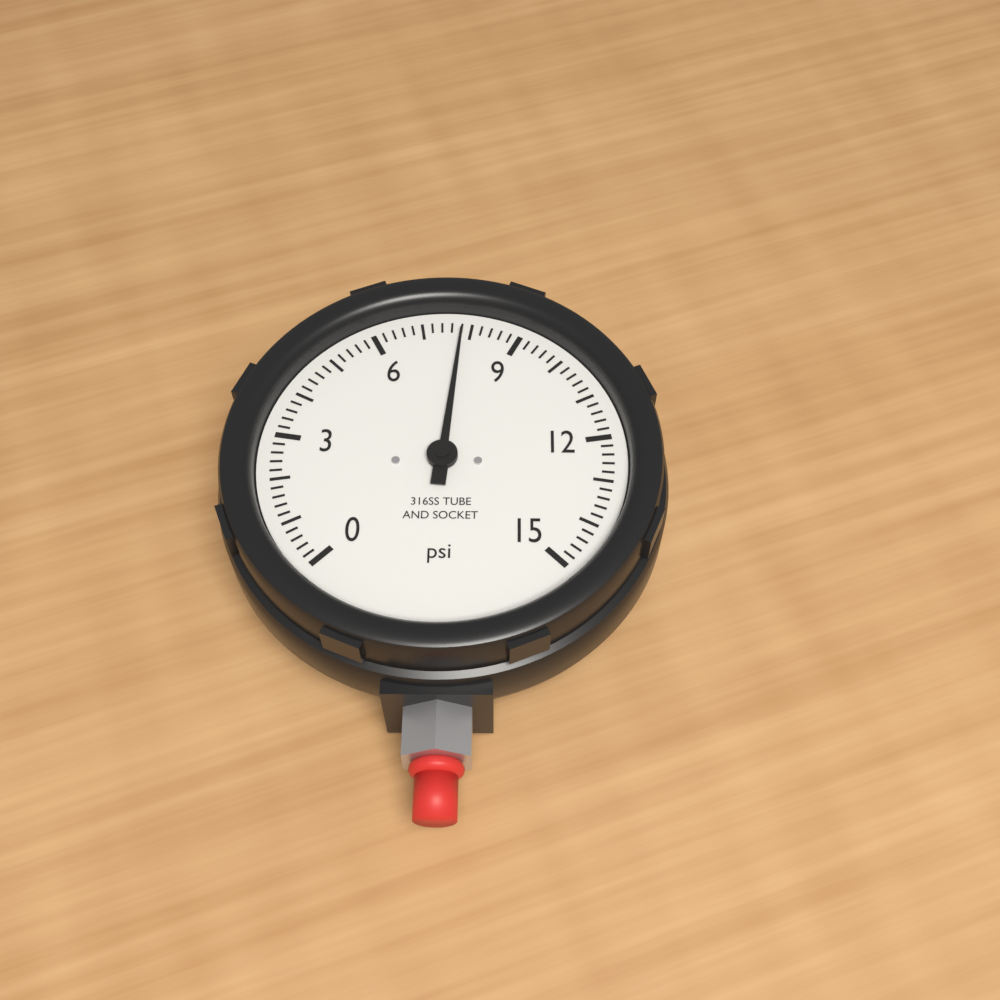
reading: 7.8 psi
